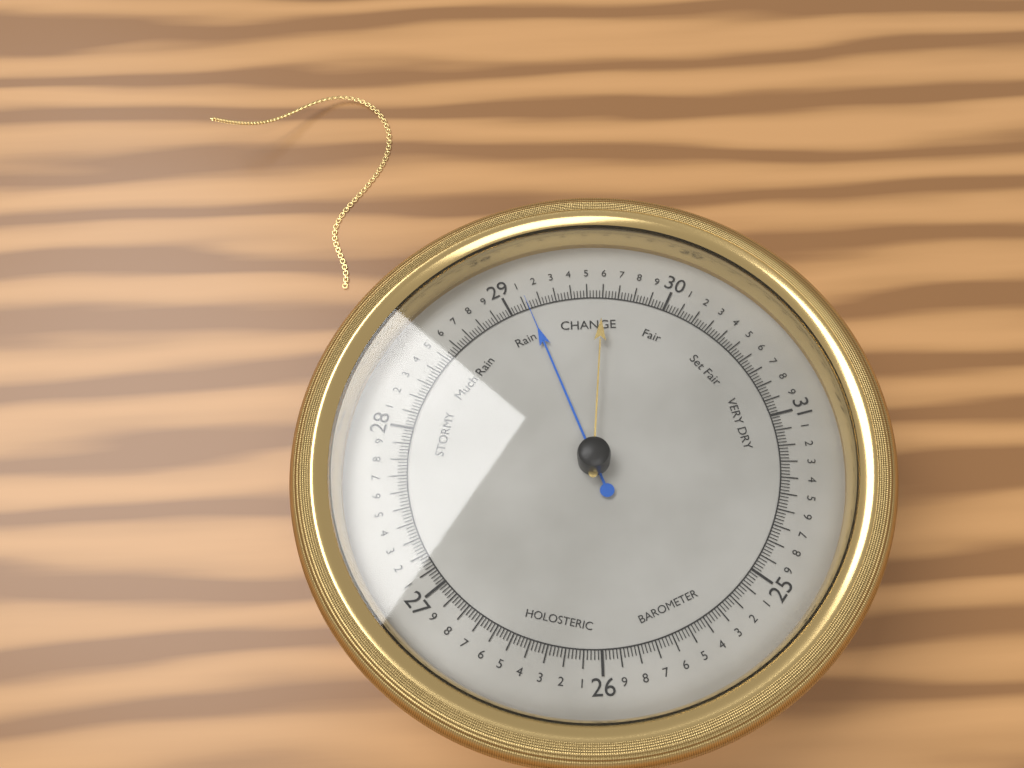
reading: 29.12 (no unit)
